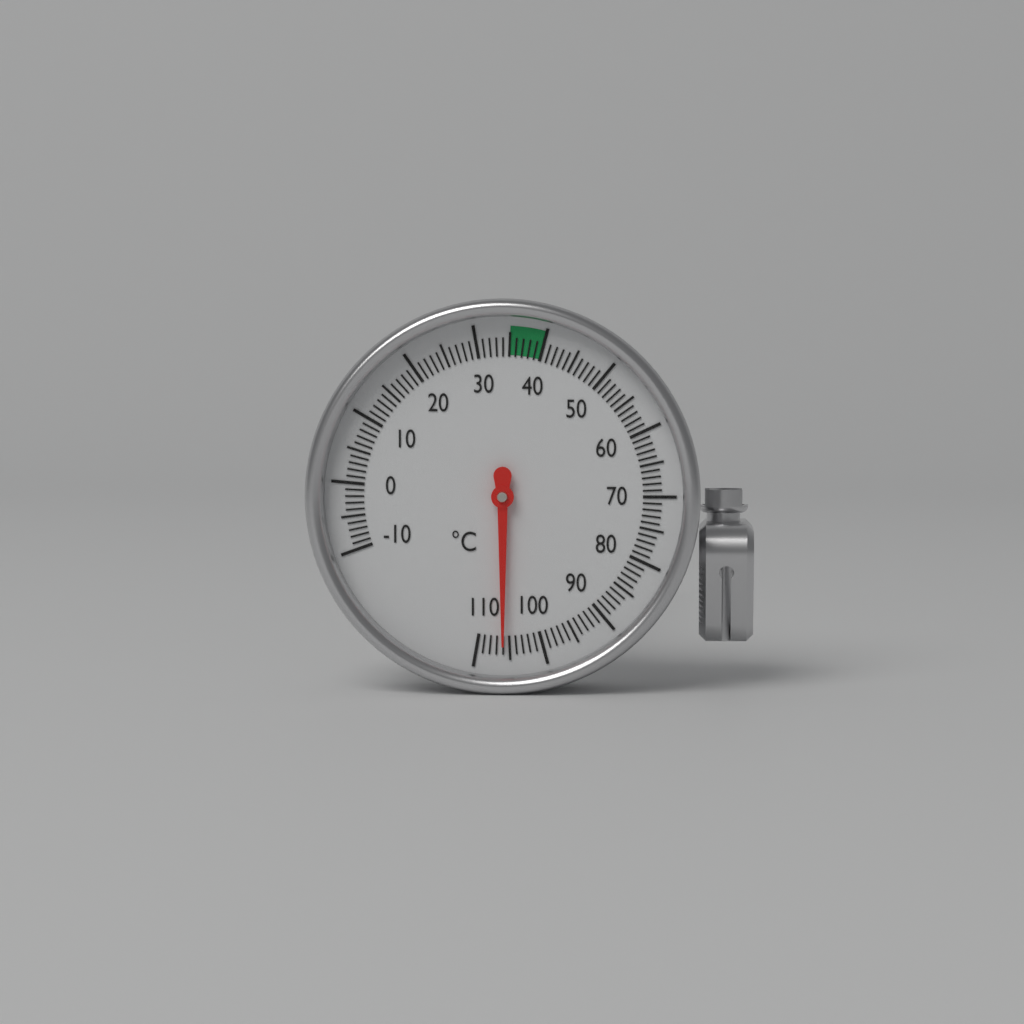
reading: 106 °C
